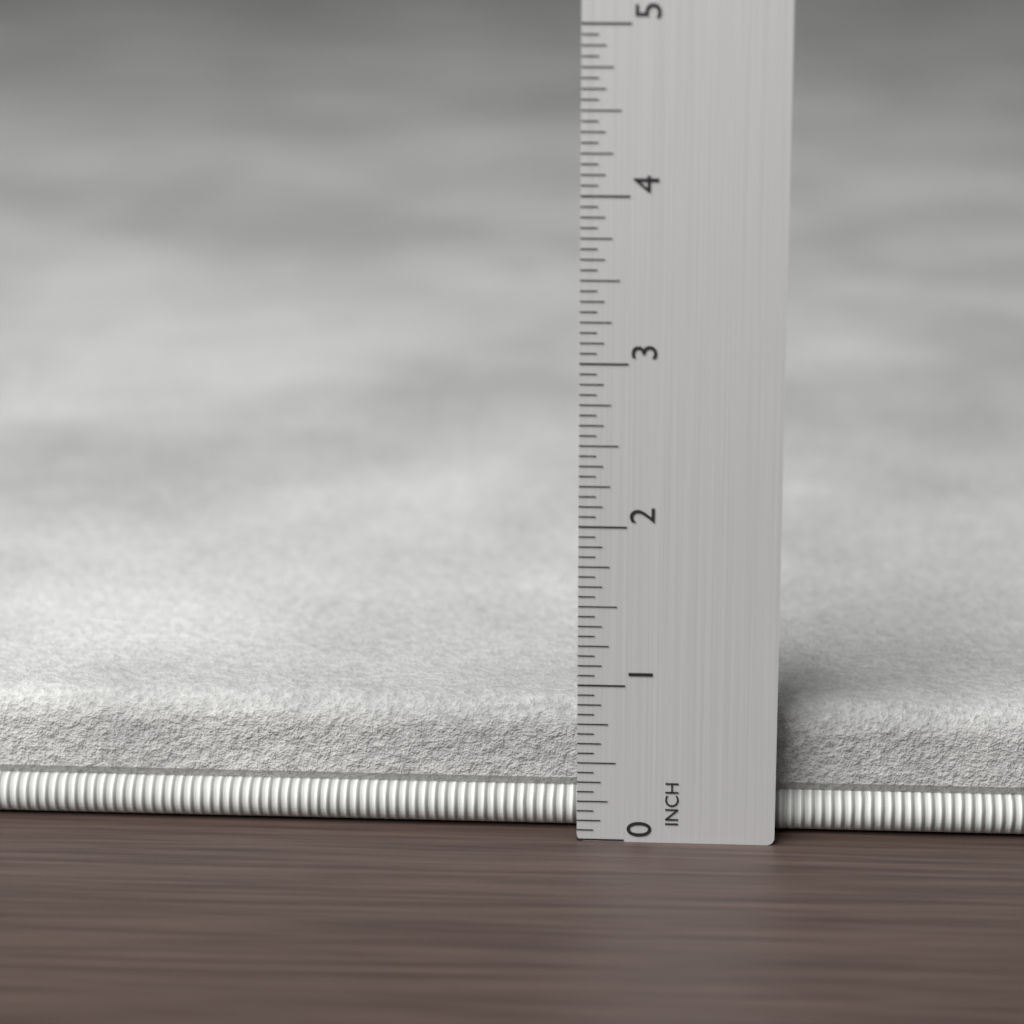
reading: 0.8125 in
